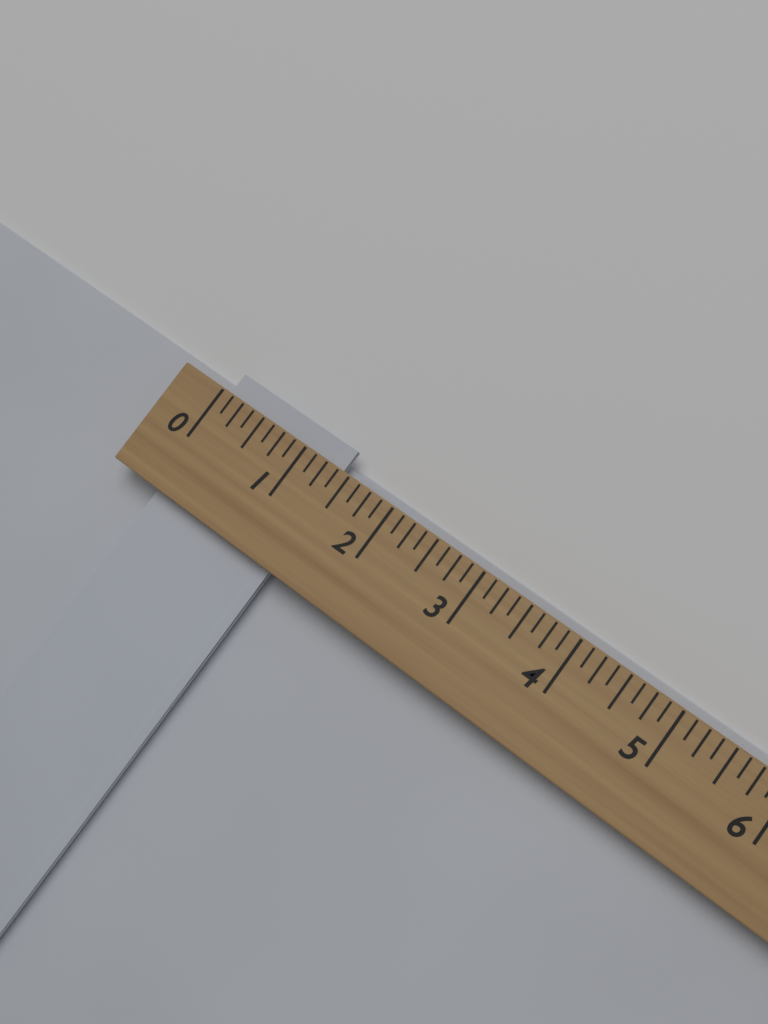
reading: 1.375 (no unit)
